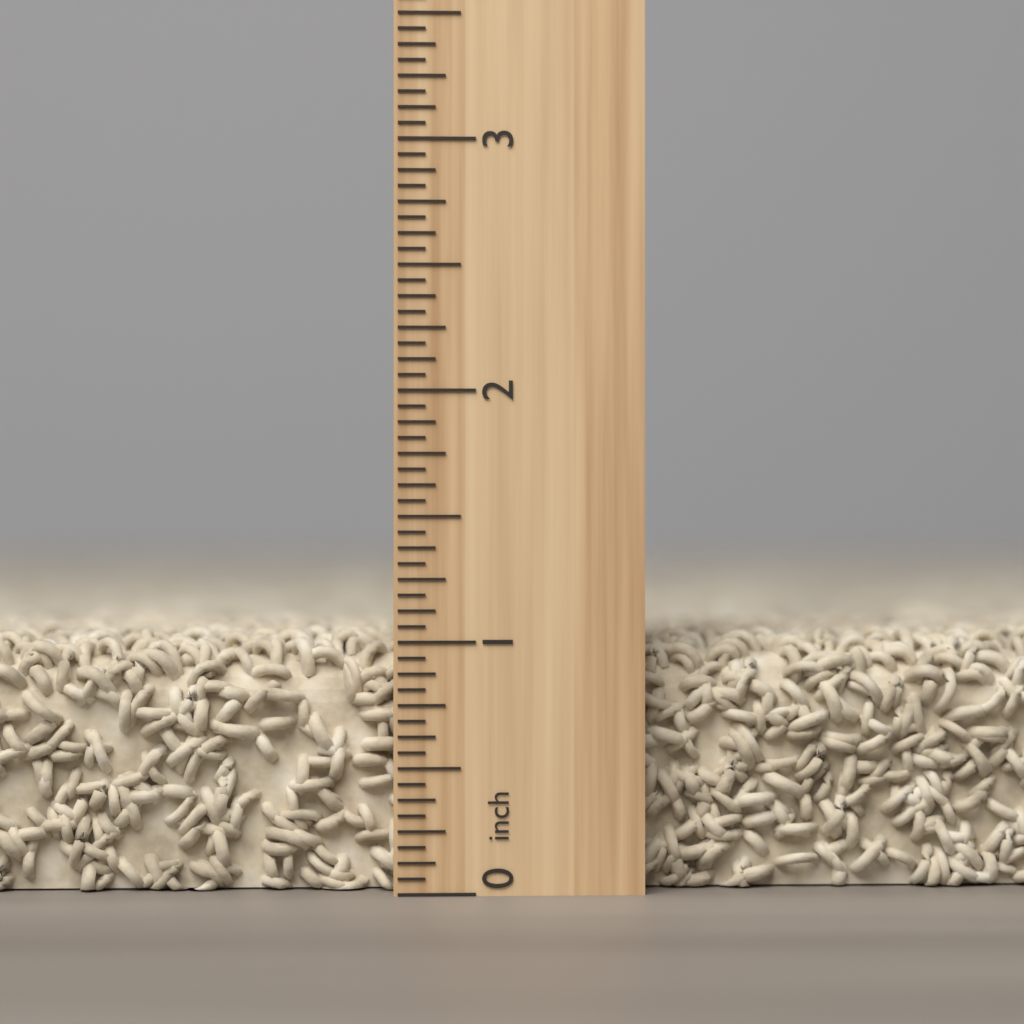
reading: 1.0625 inch
